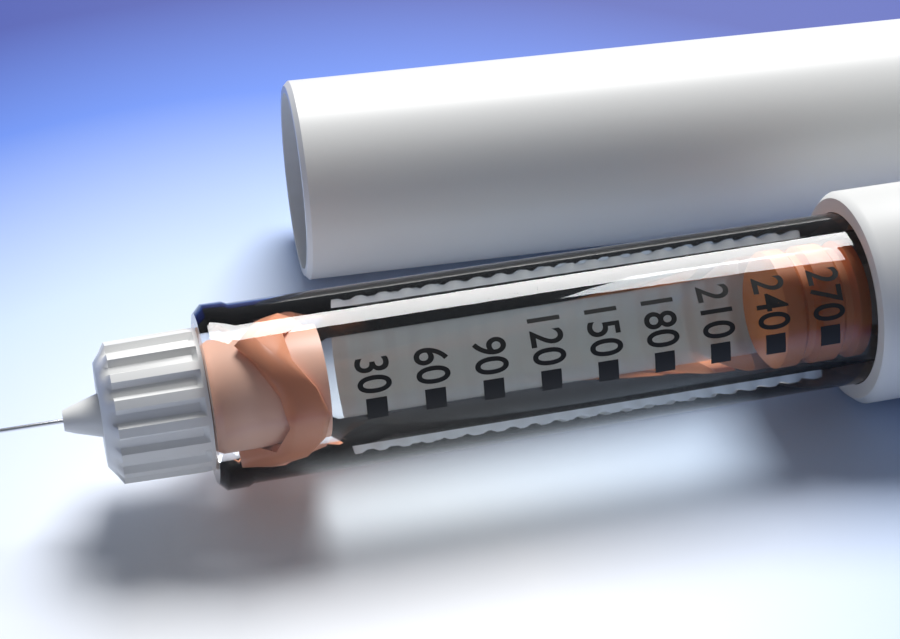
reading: 250 (no unit)
